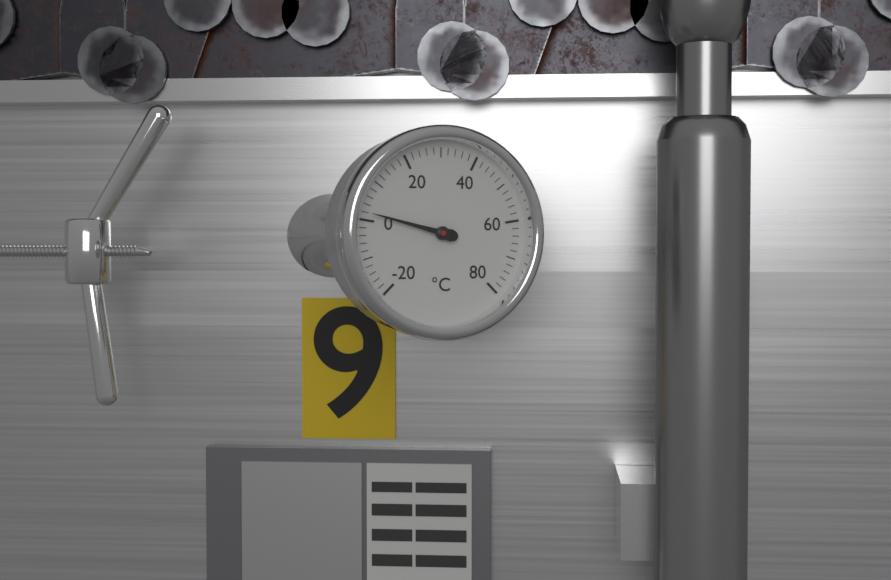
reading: 2 °C
